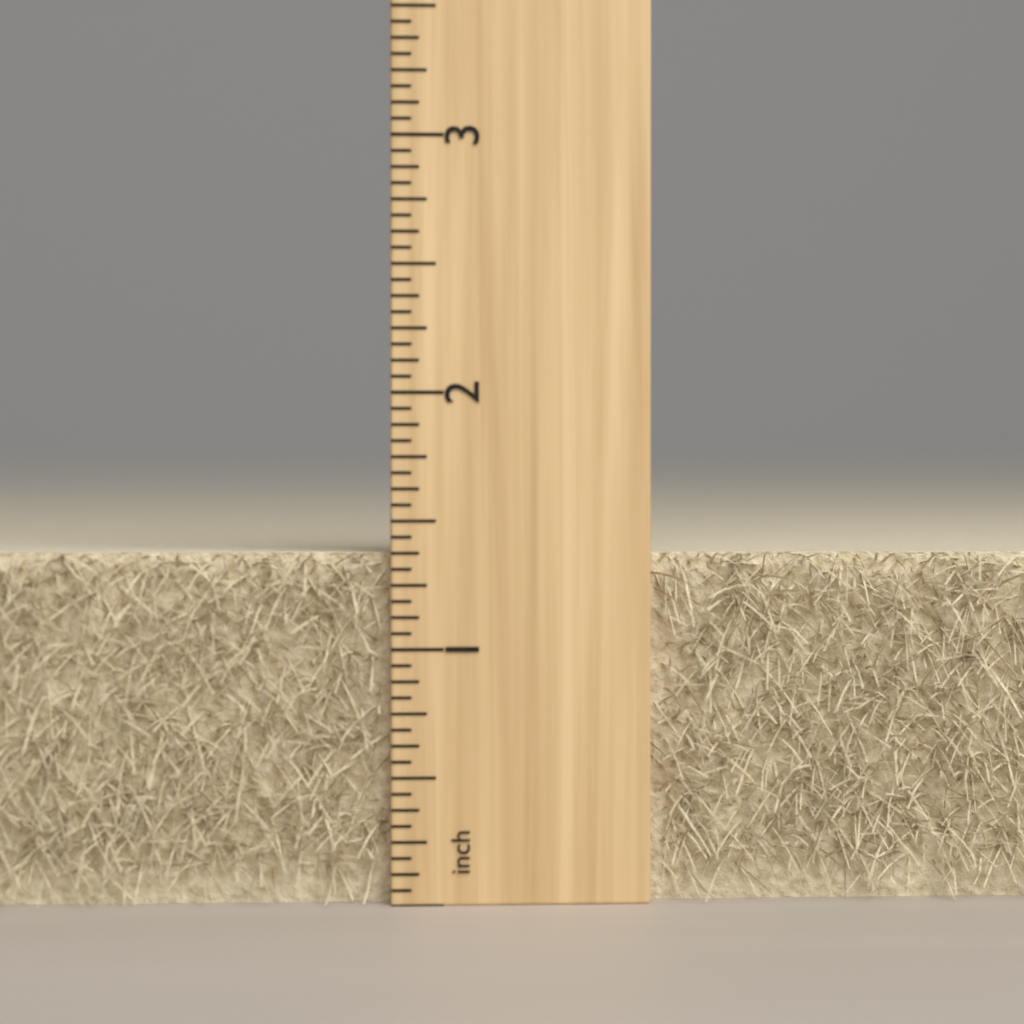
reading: 1.3750 inch
